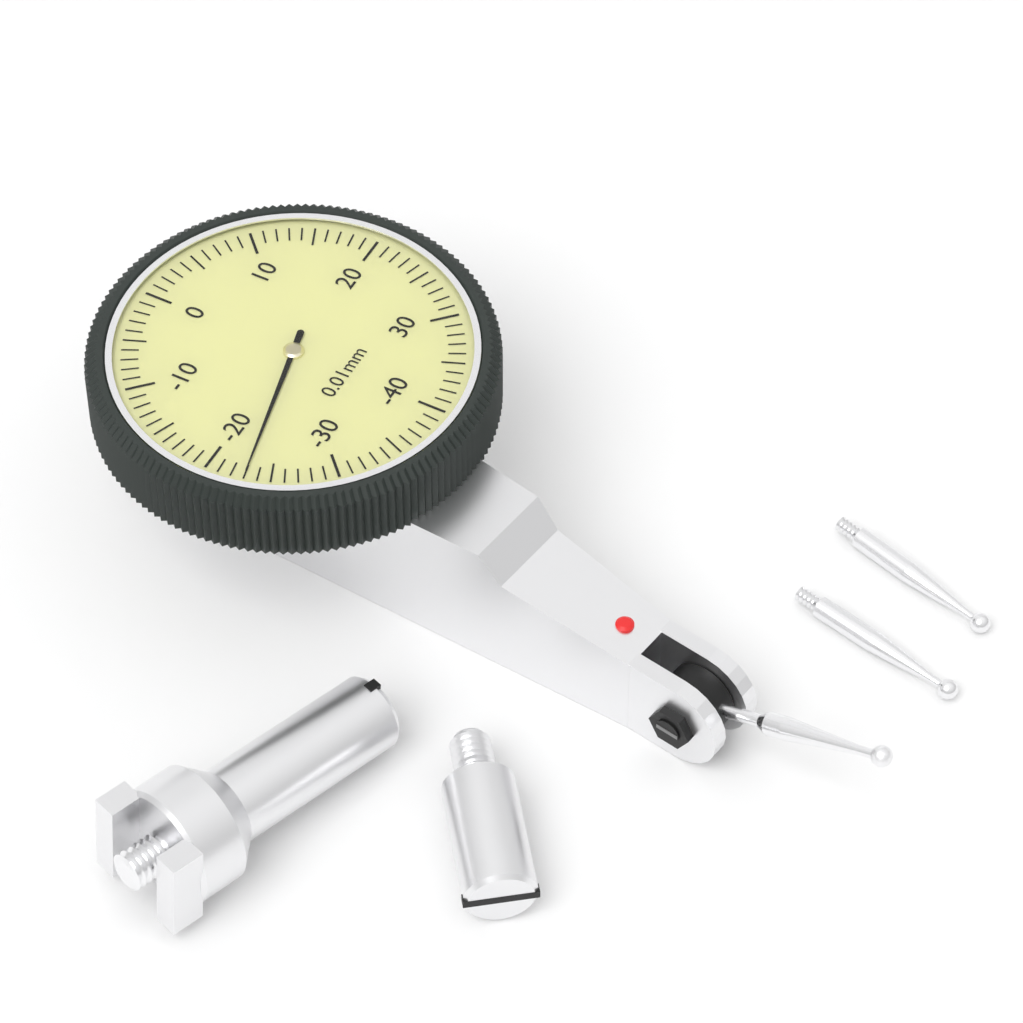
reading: -23 0.01mm
